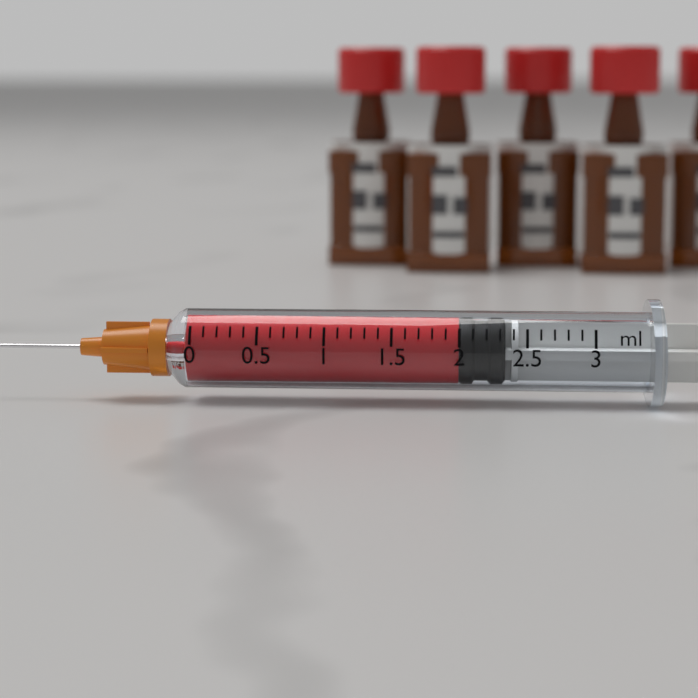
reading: 2.0 ml
